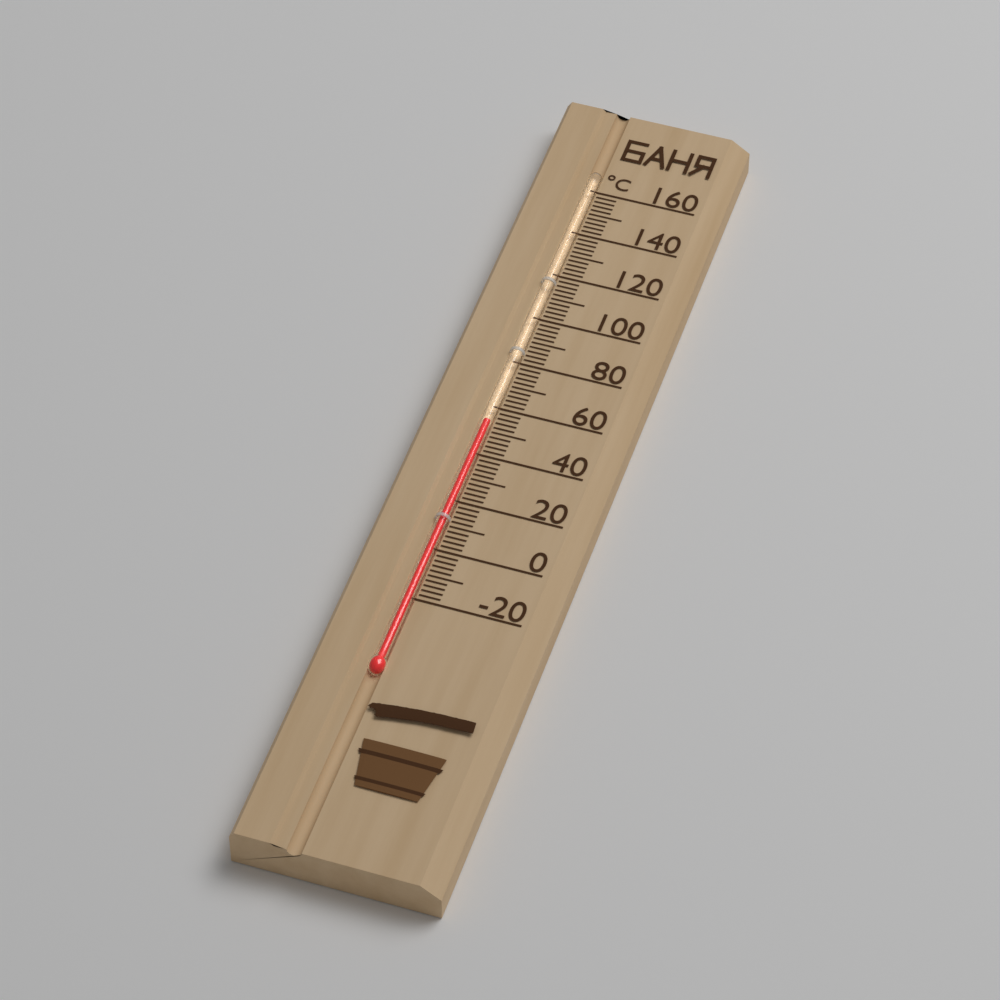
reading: 54 °C
